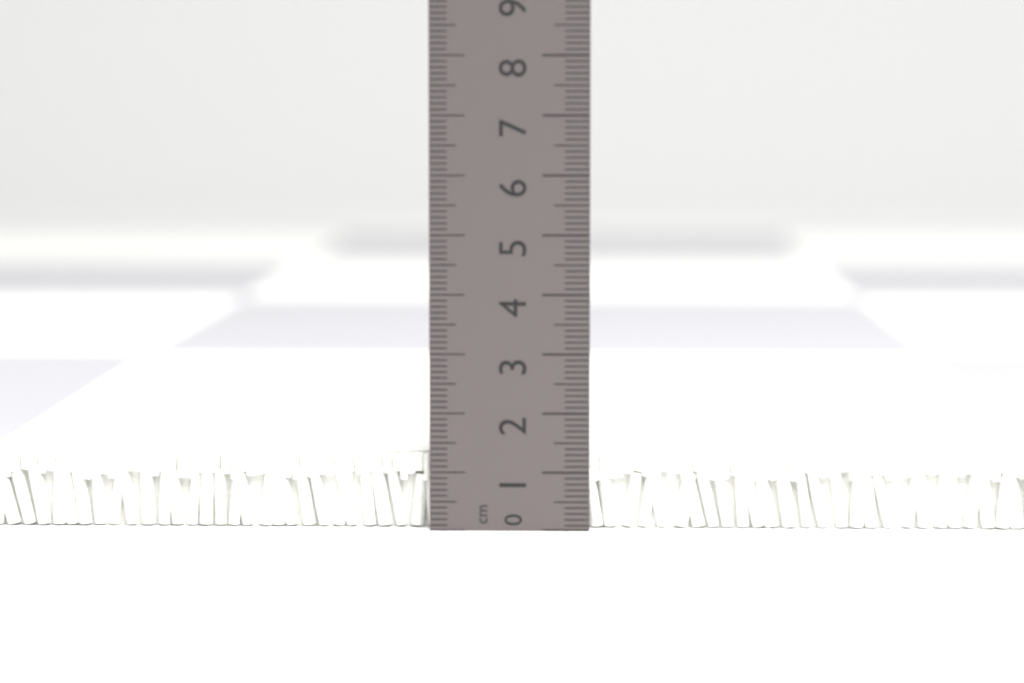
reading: 1.3 cm
